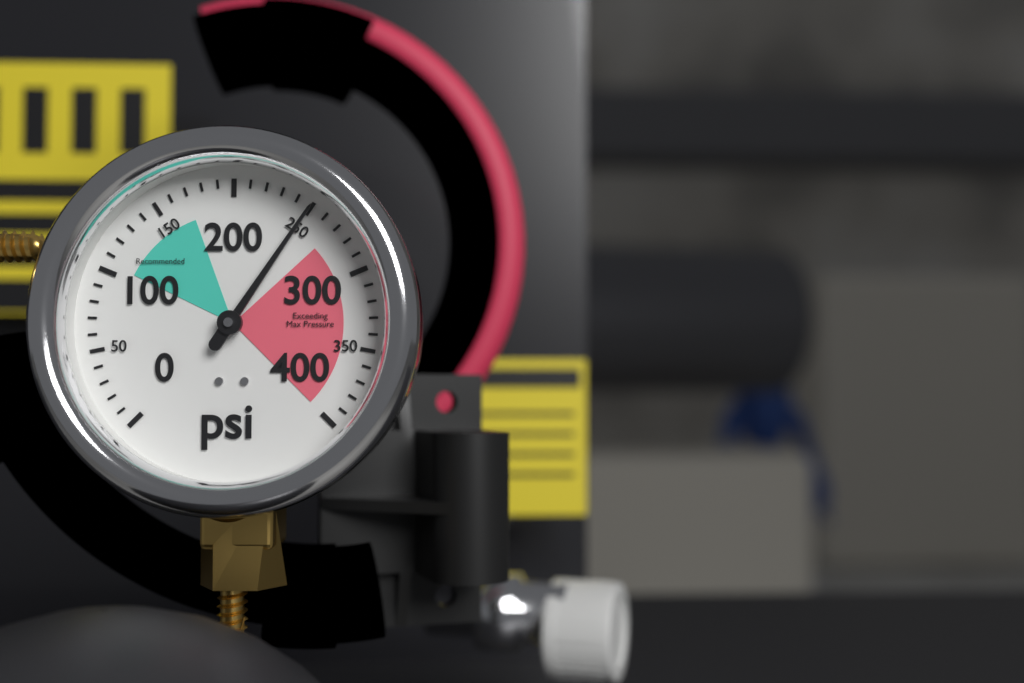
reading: 250 psi
